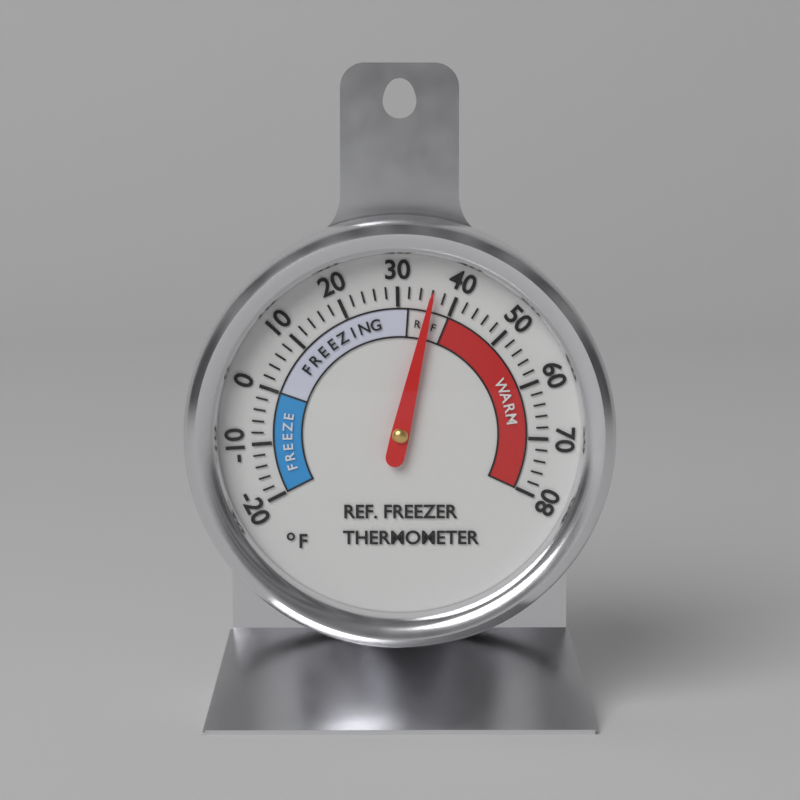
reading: 36 °F
